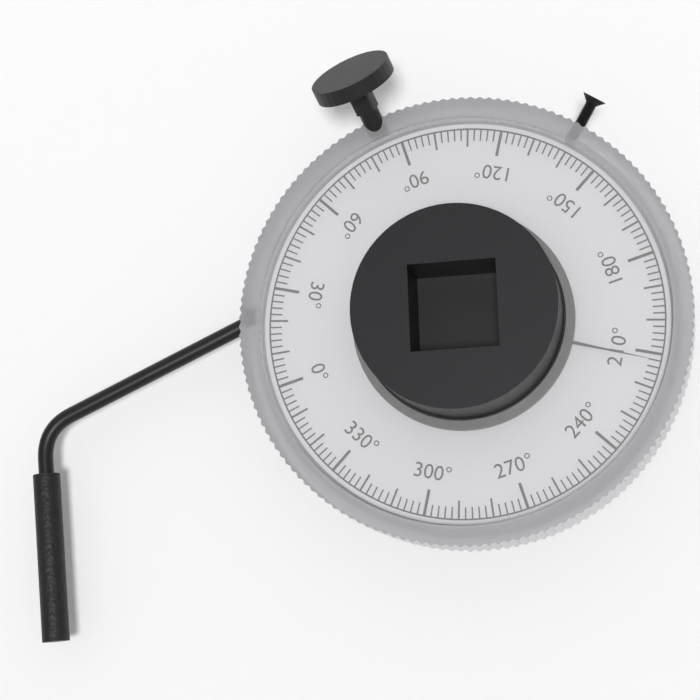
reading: 212 °
